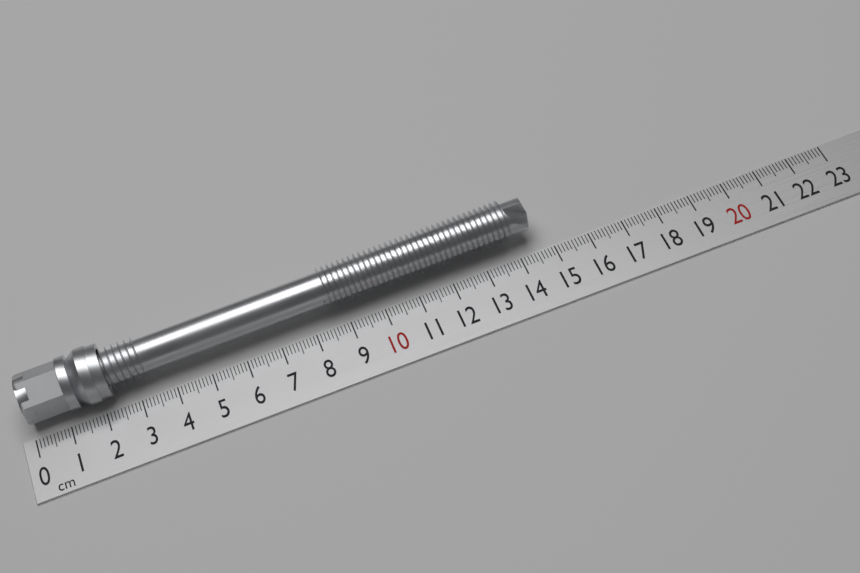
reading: 14.6 cm
